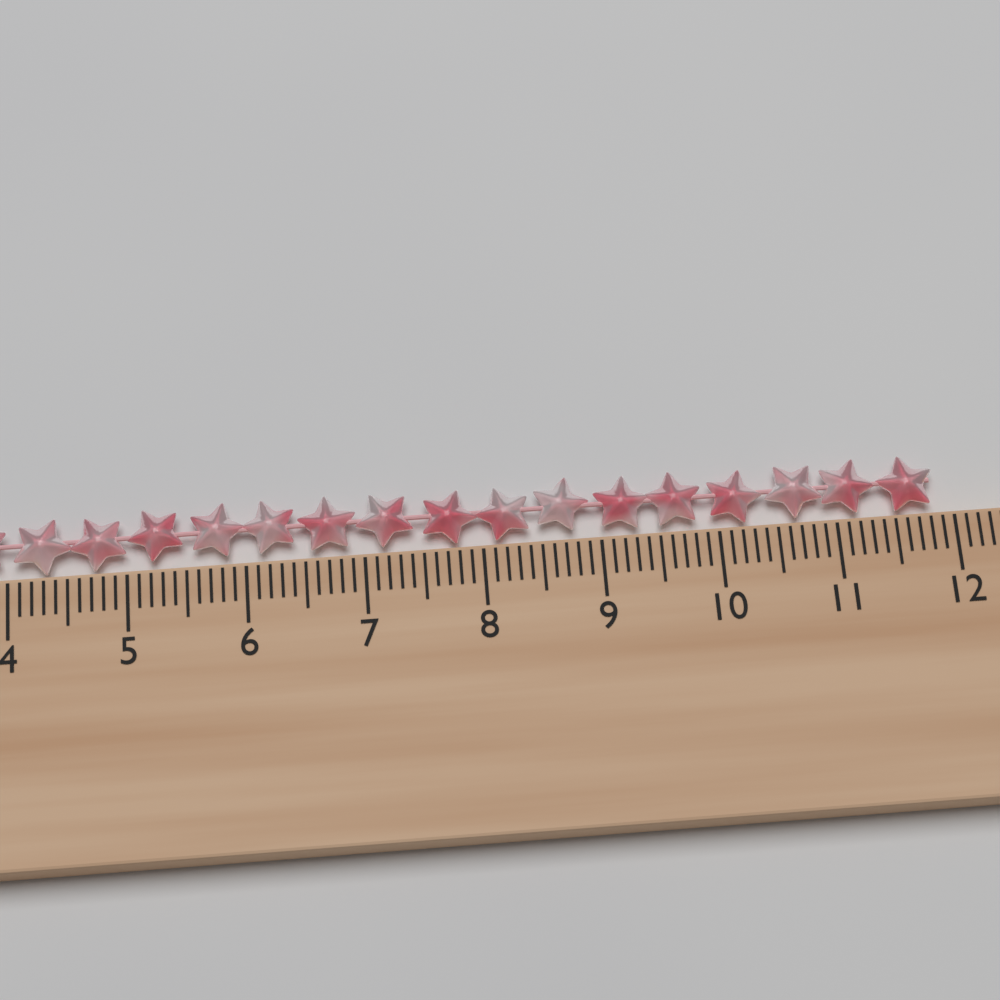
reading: 11.9 cm
